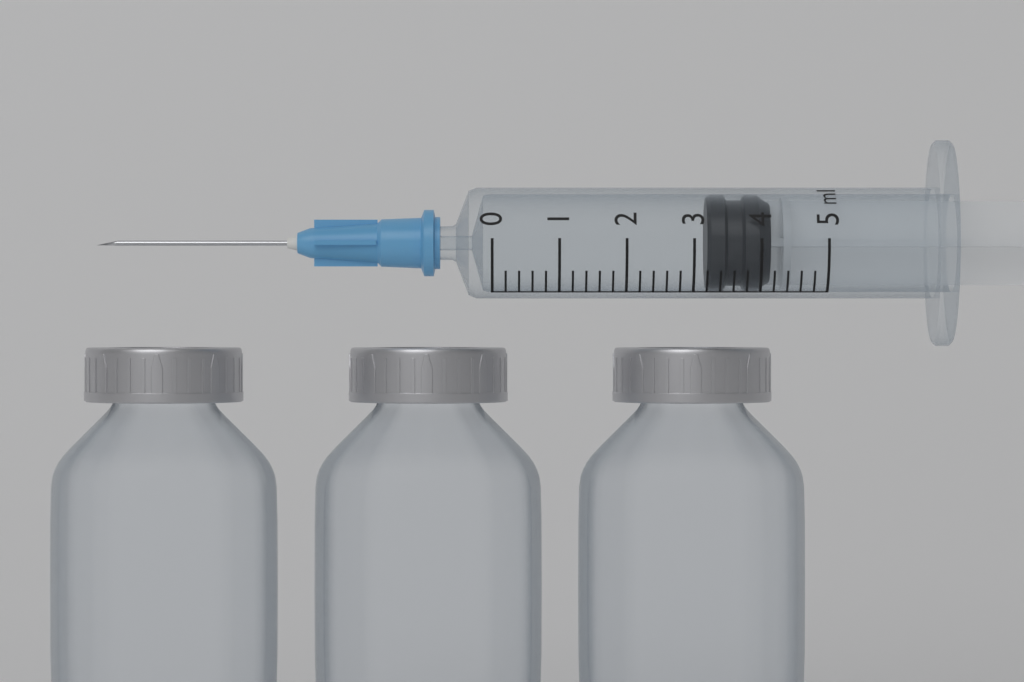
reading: 3.2 ml
